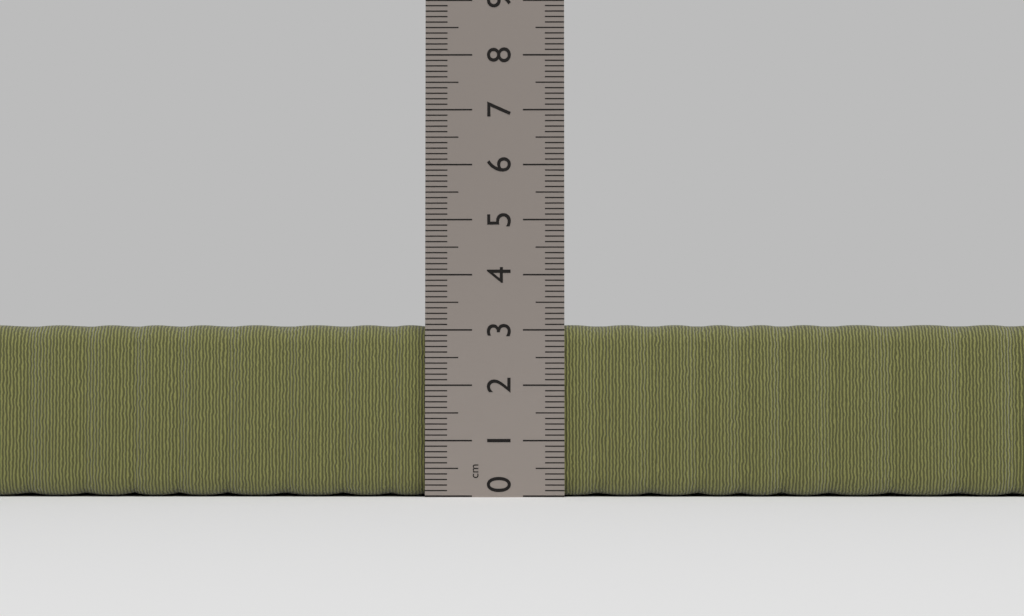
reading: 3.1 cm
